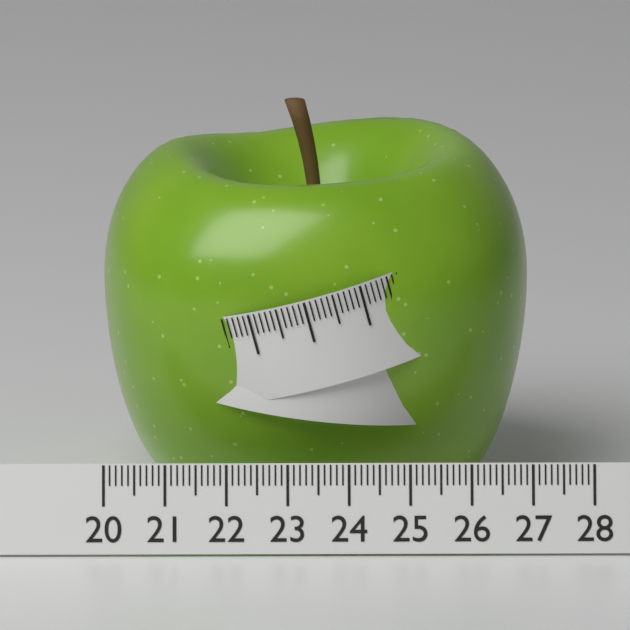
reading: 27.0 (no unit)
